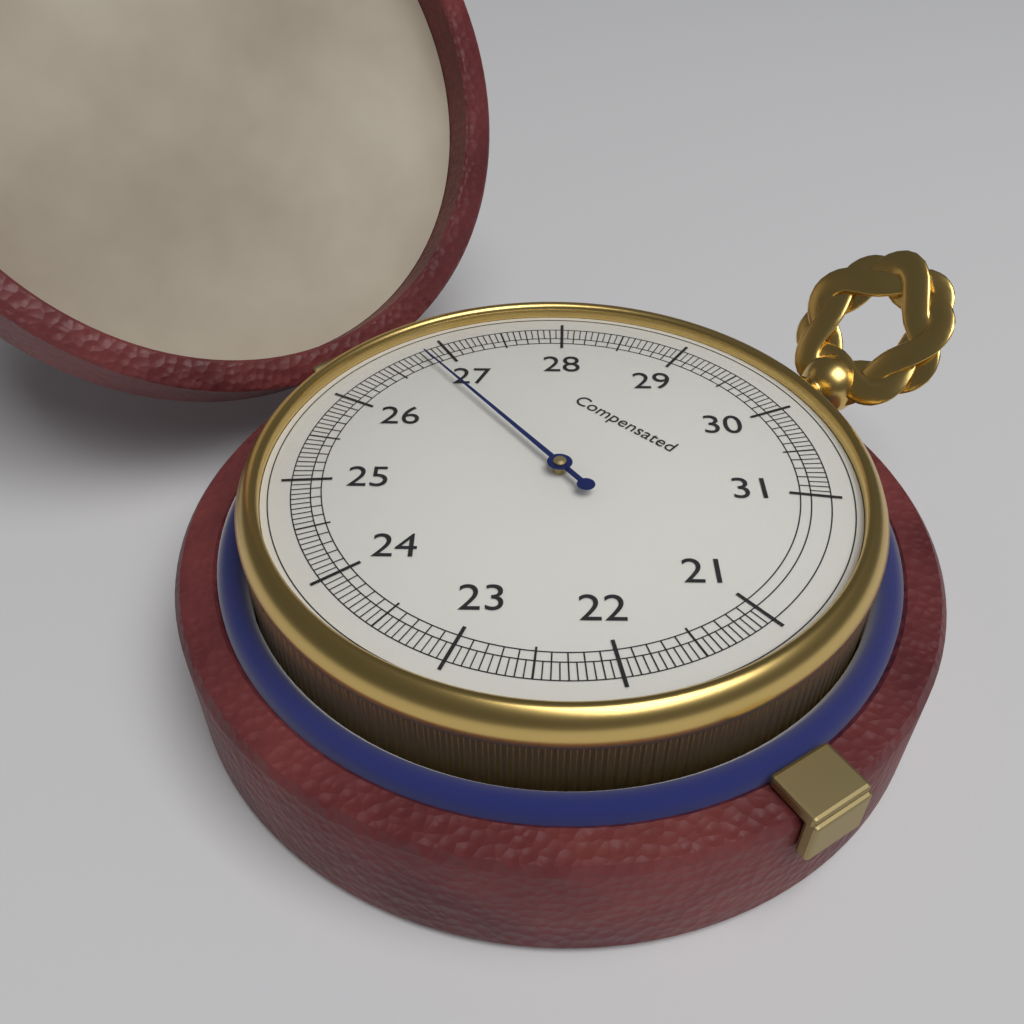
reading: 26.80 (no unit)
